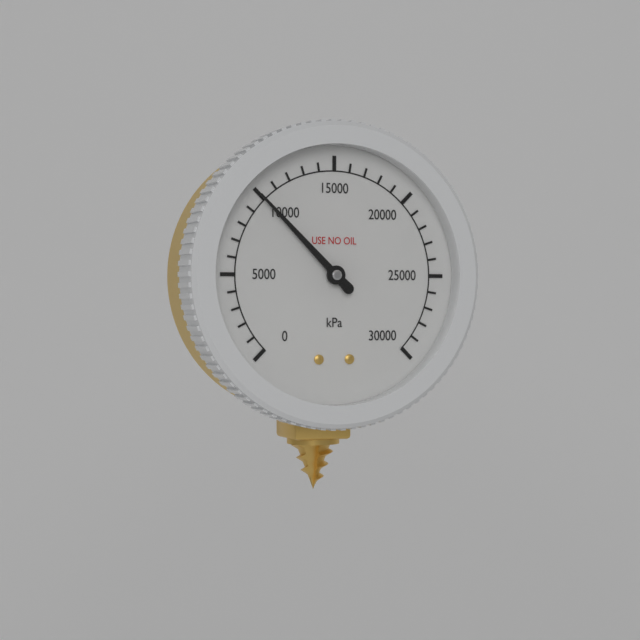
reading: 10000 kPa
